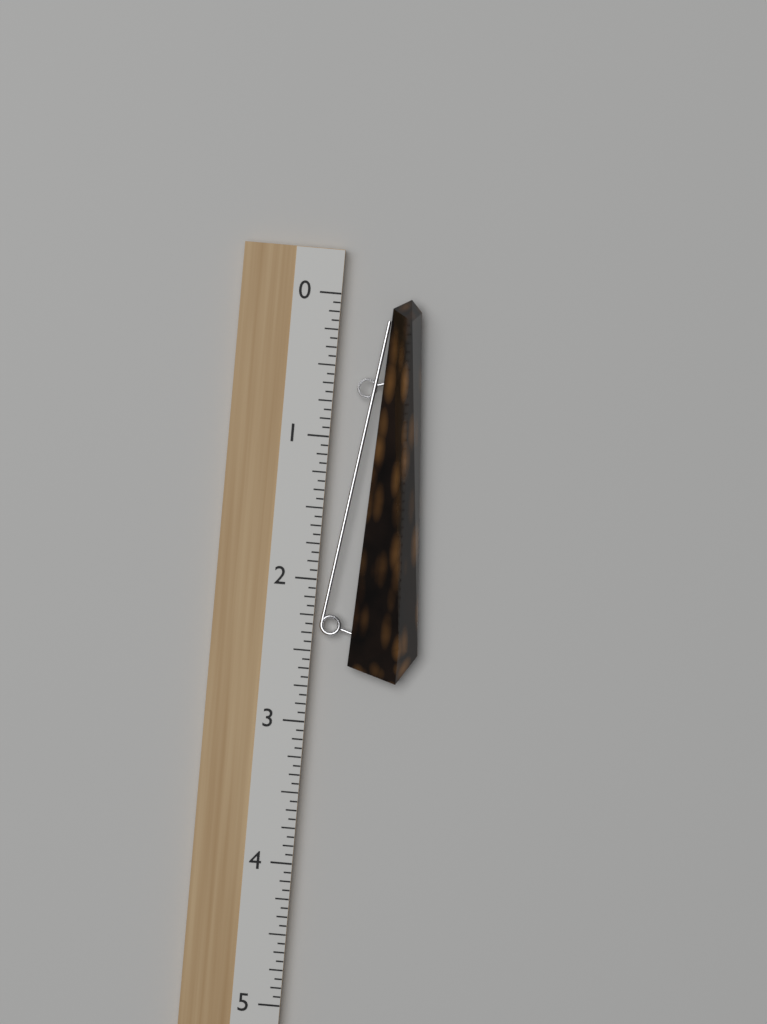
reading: 2.6875 (no unit)
